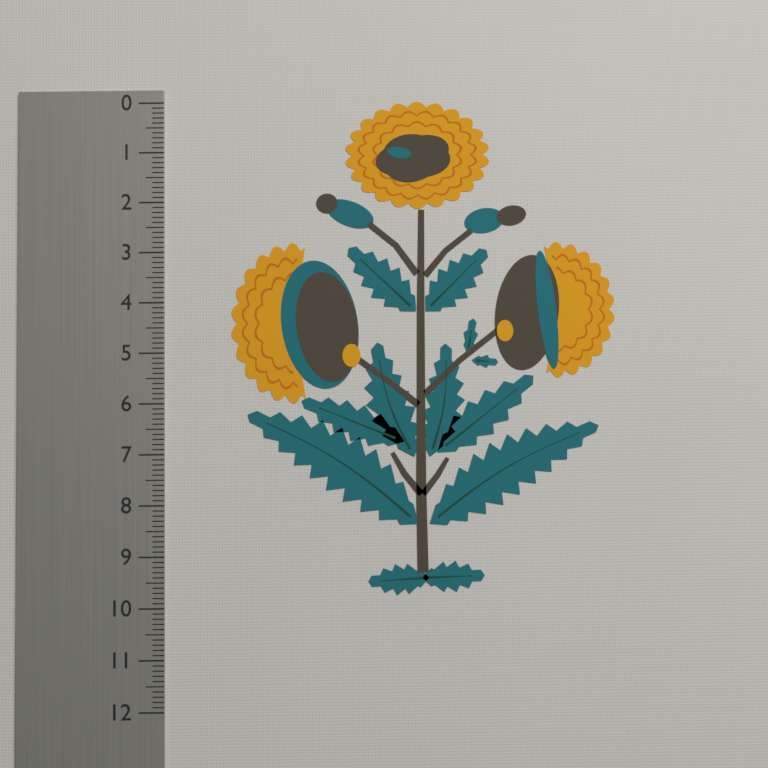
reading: 9.8 (no unit)
